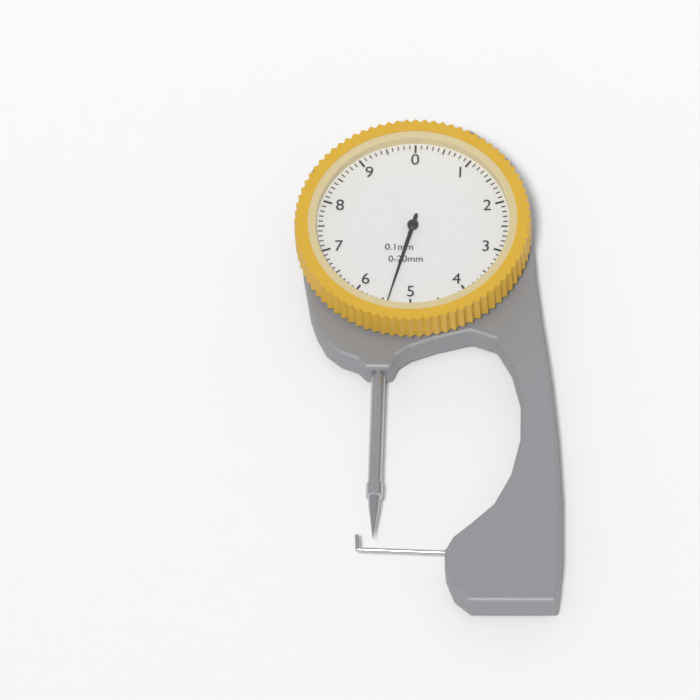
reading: 5.4 mm
